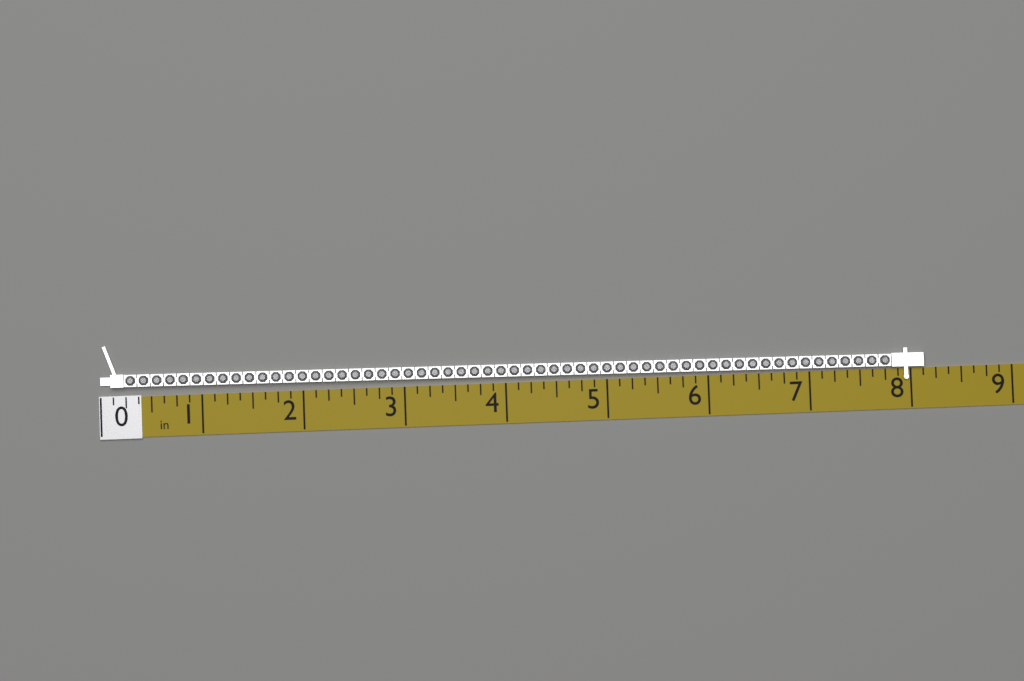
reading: 8.125 in
